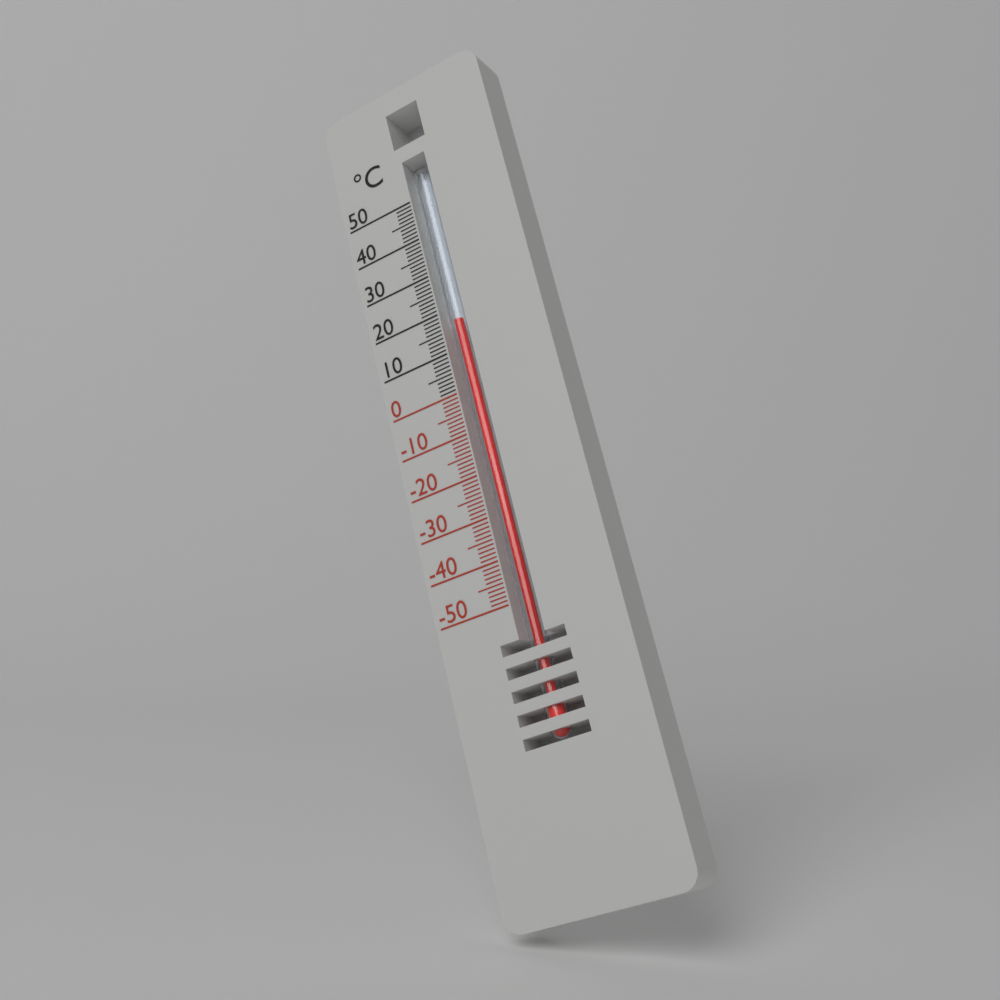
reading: 18 °C
